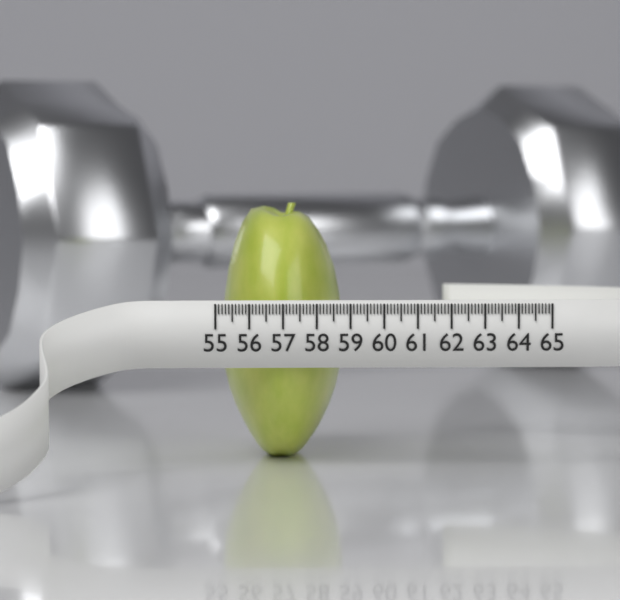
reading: 58.7 (no unit)
